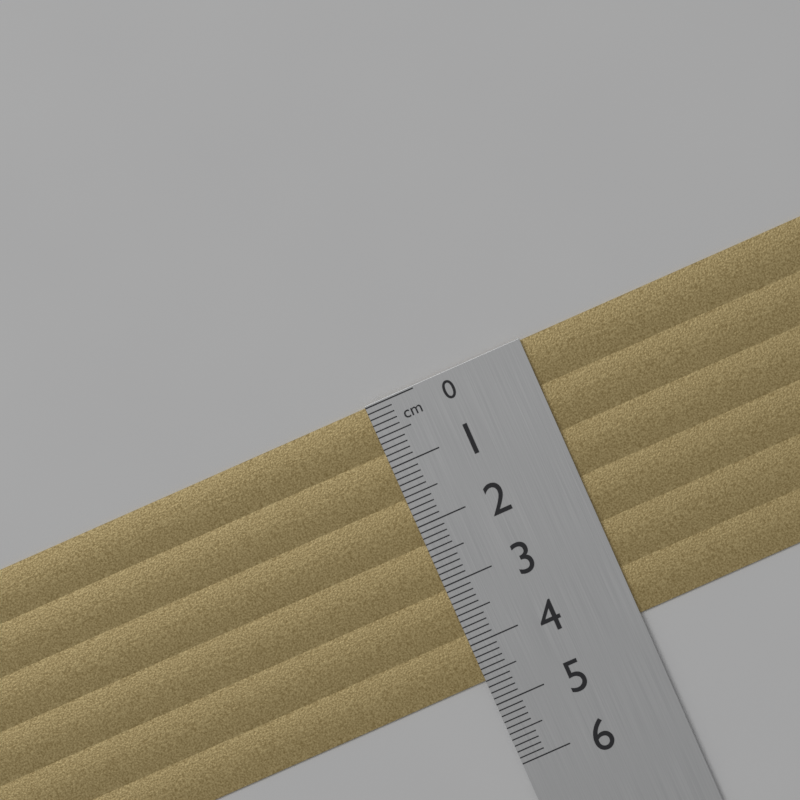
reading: 4.6 cm
